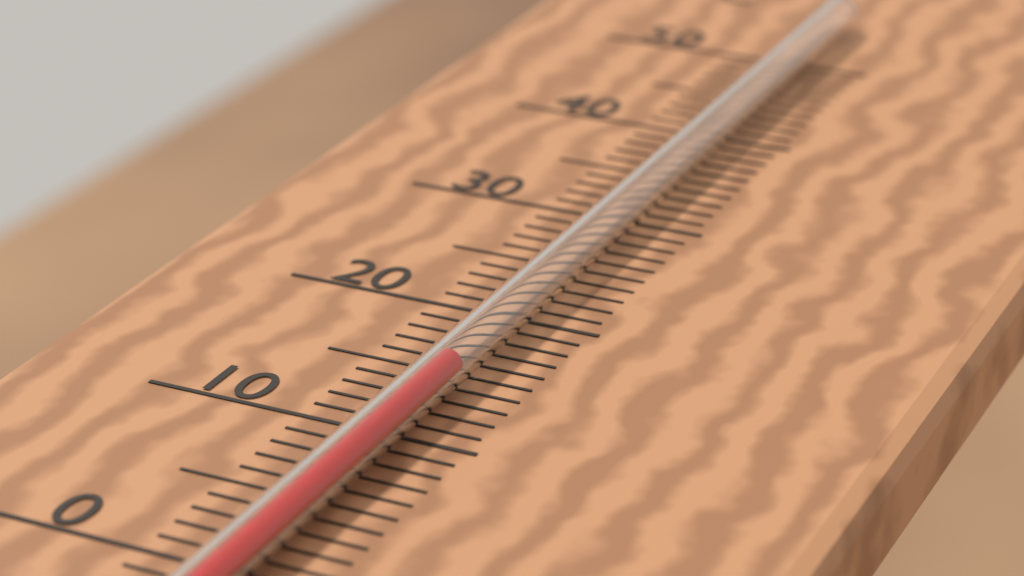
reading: 14 °C
